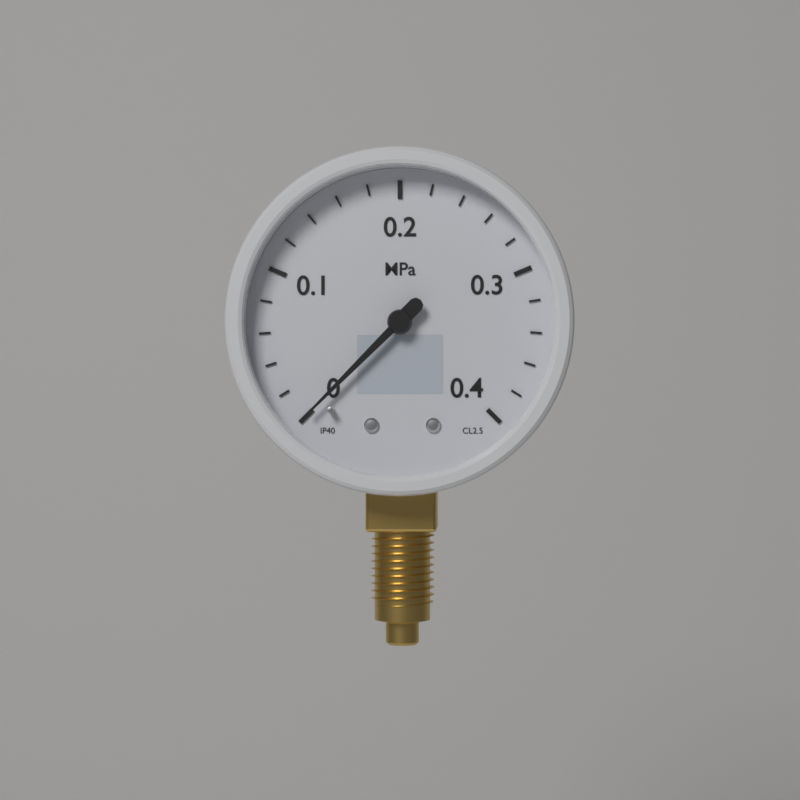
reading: 0.00 MPa
